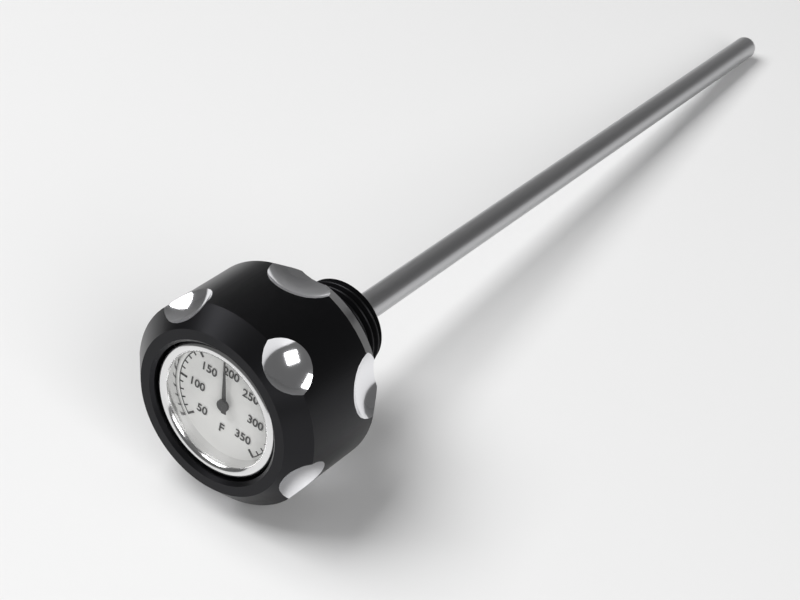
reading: 190 °F
